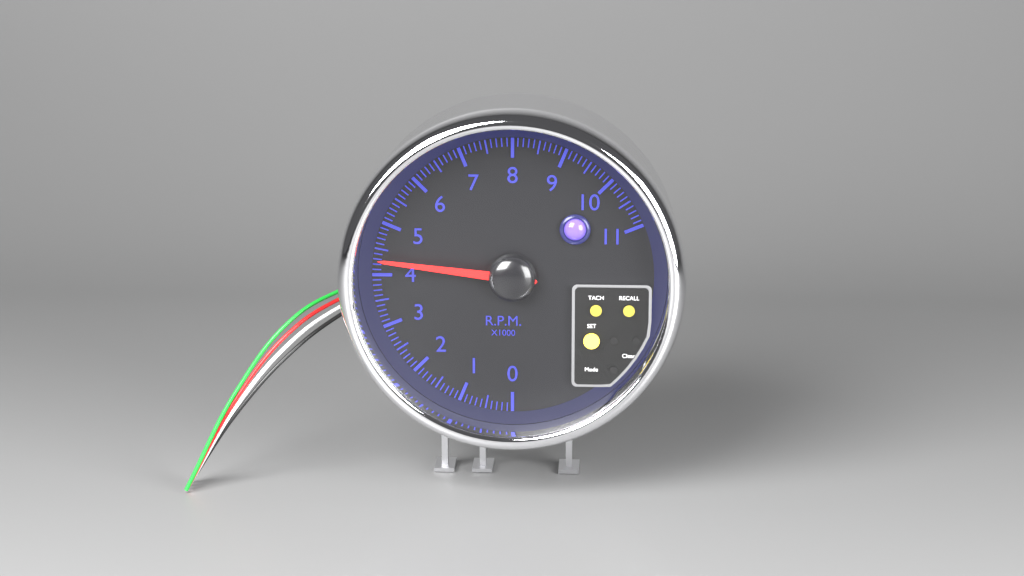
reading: 4.3 rpm x1000
